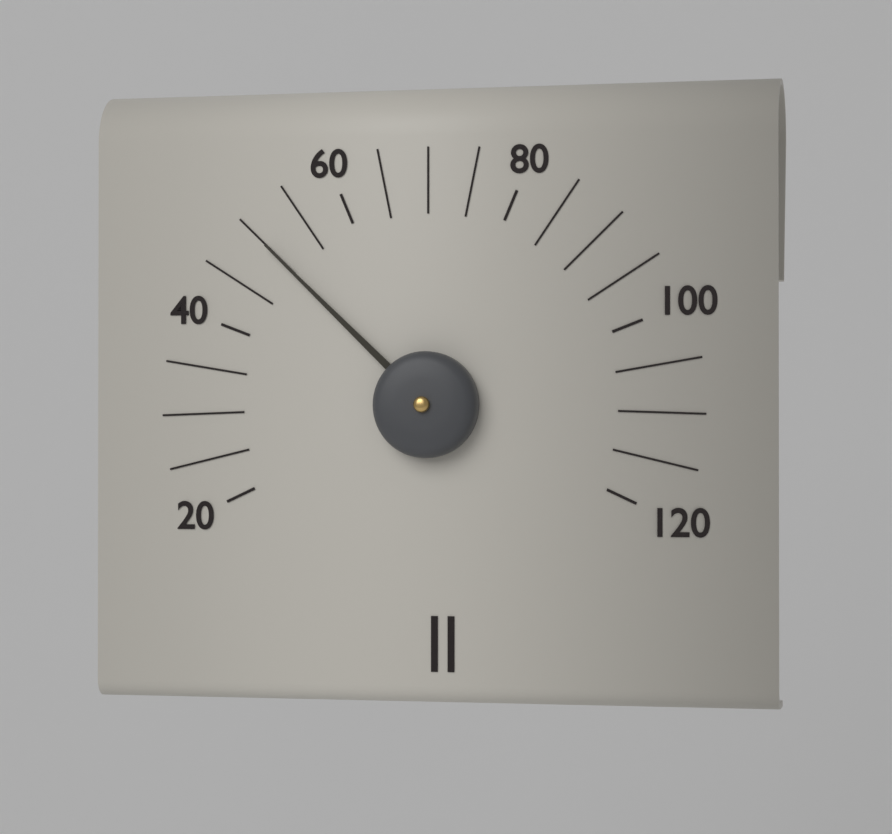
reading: 50 (no unit)
